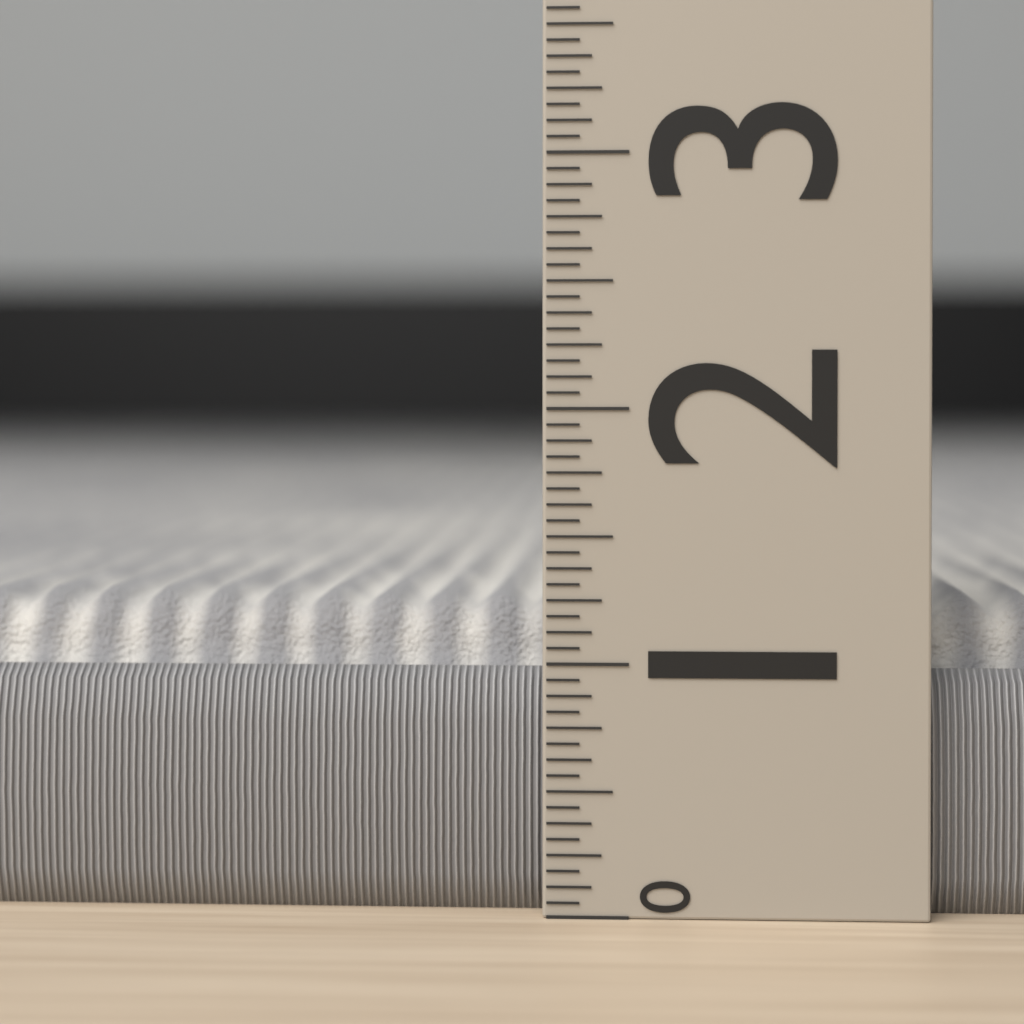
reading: 1.2500 (no unit)
